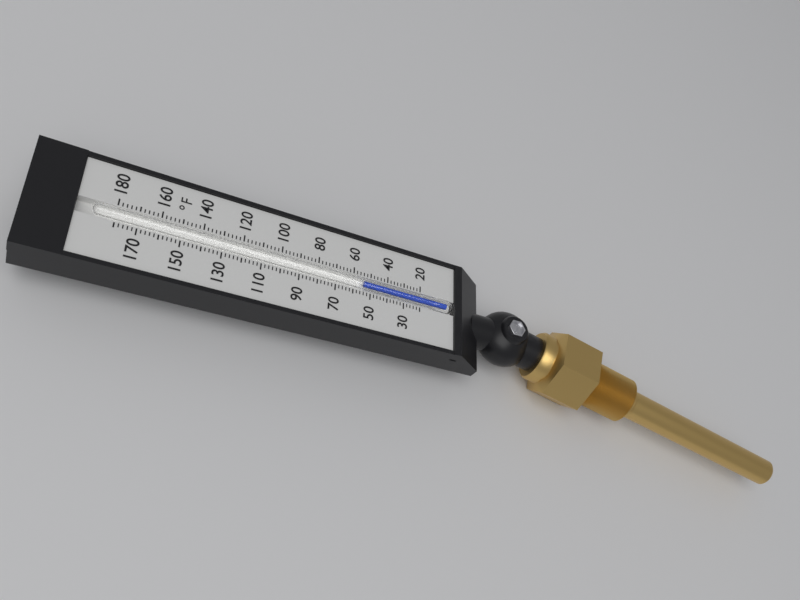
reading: 54 °F
